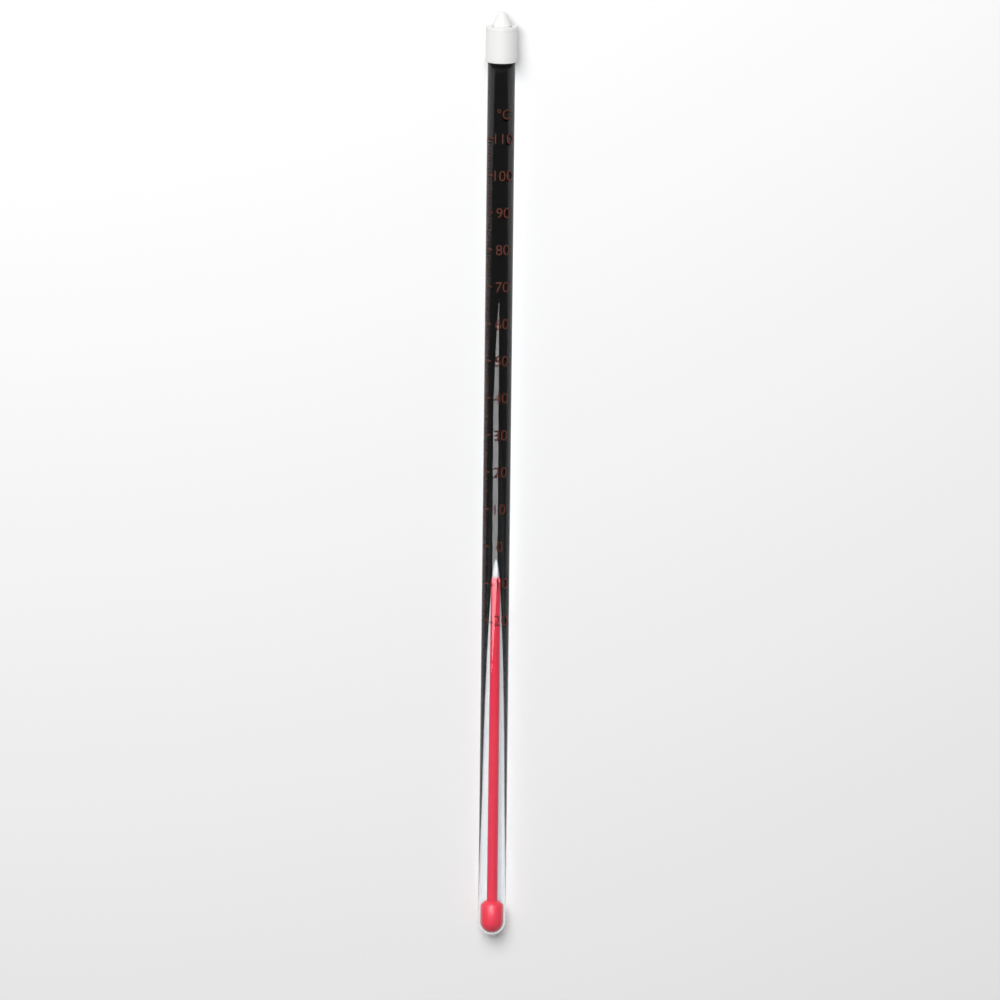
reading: -11 °C
